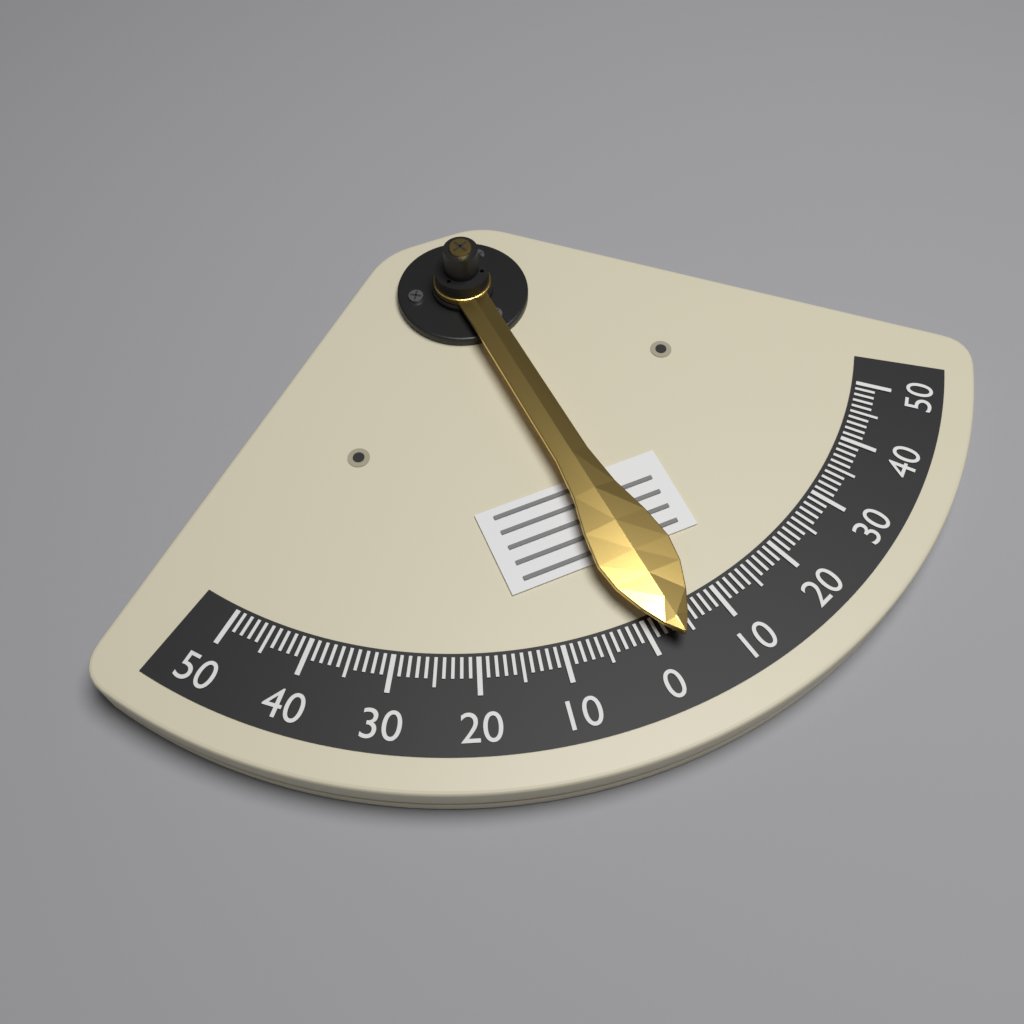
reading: -3 (no unit)
